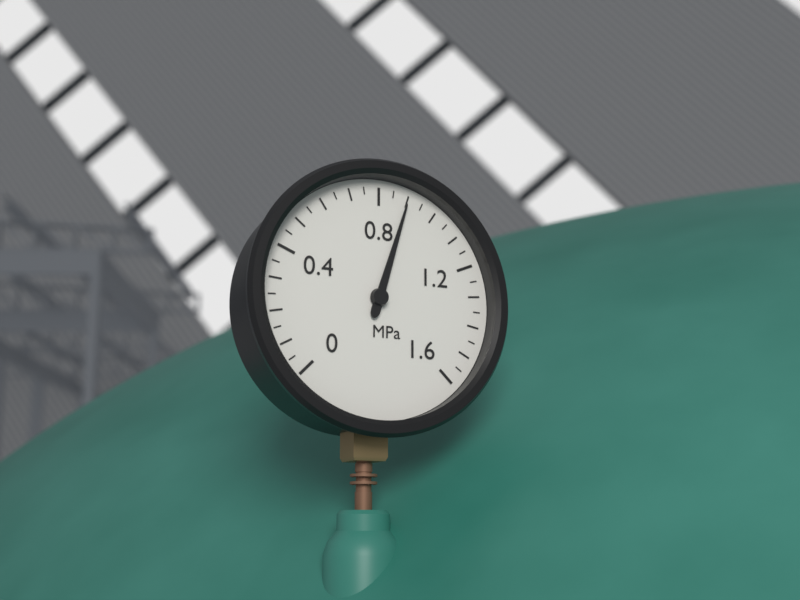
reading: 0.90 MPa
